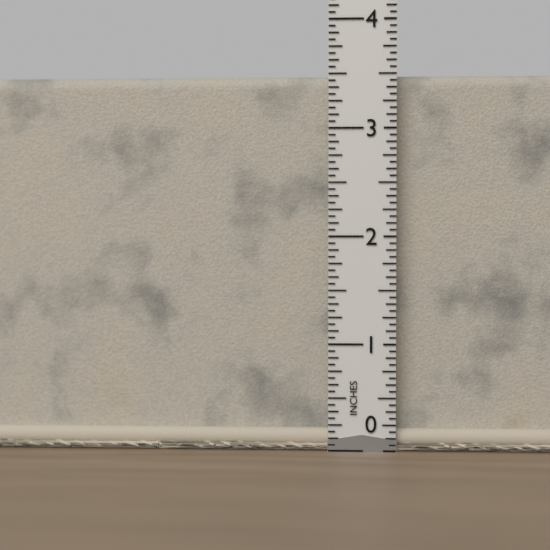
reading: 3.5000 in
